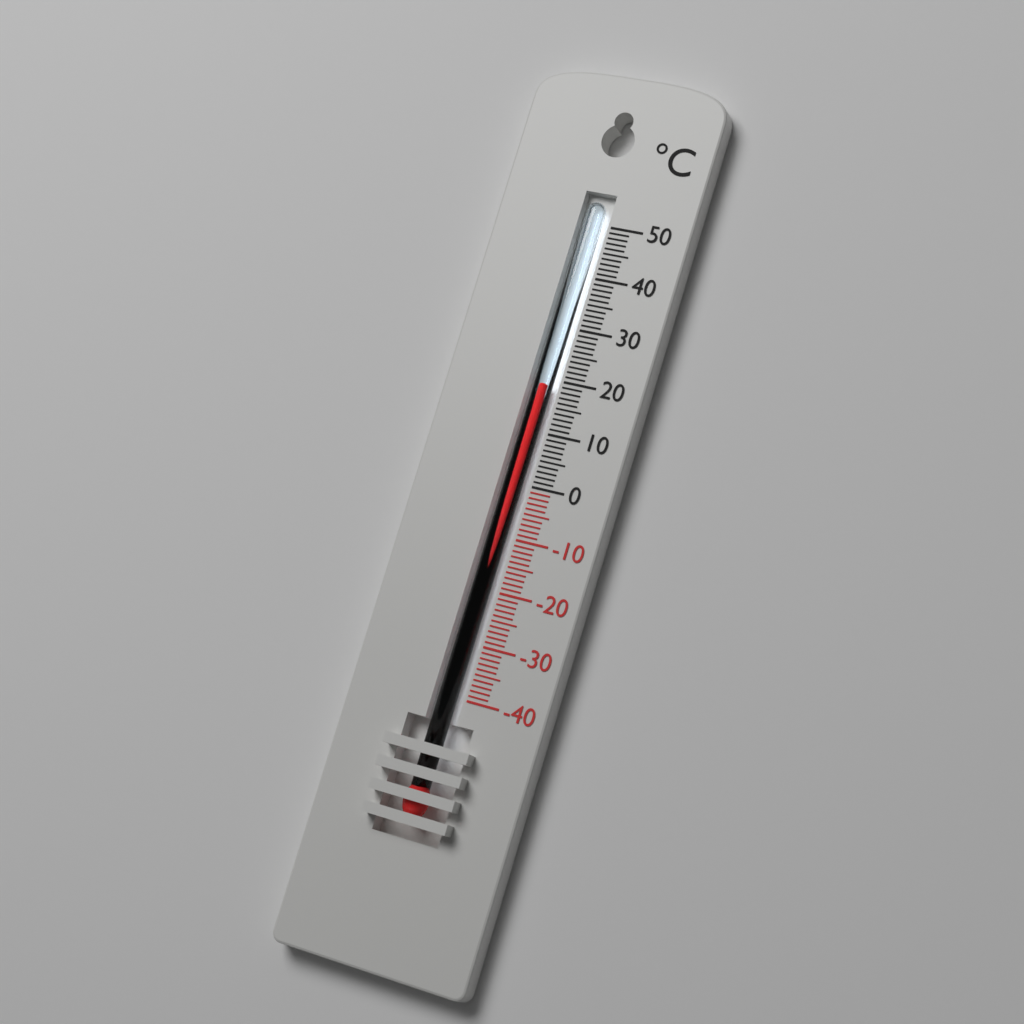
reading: 19 °C
